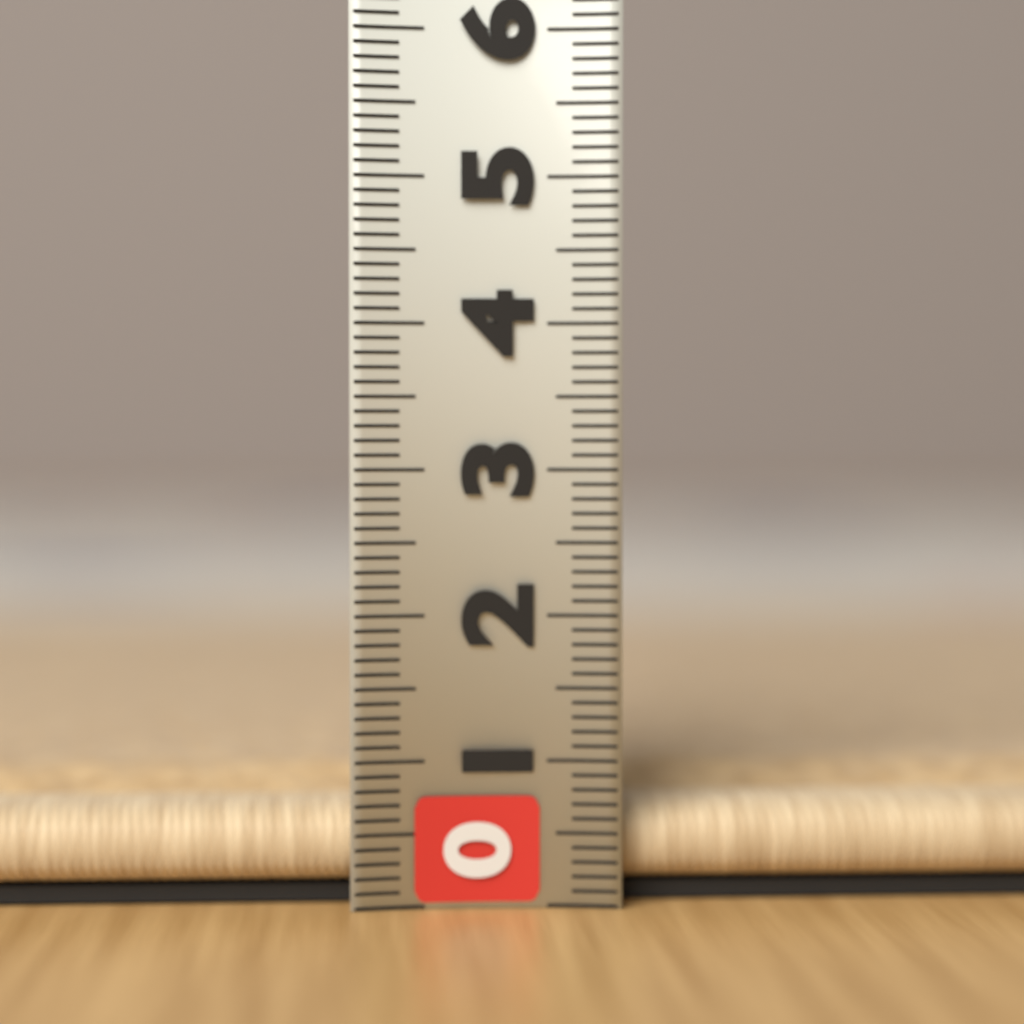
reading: 0.9 (no unit)
